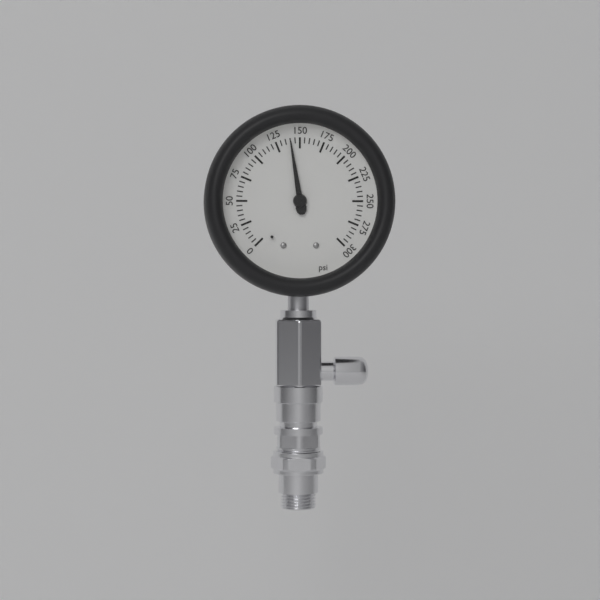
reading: 140 psi
